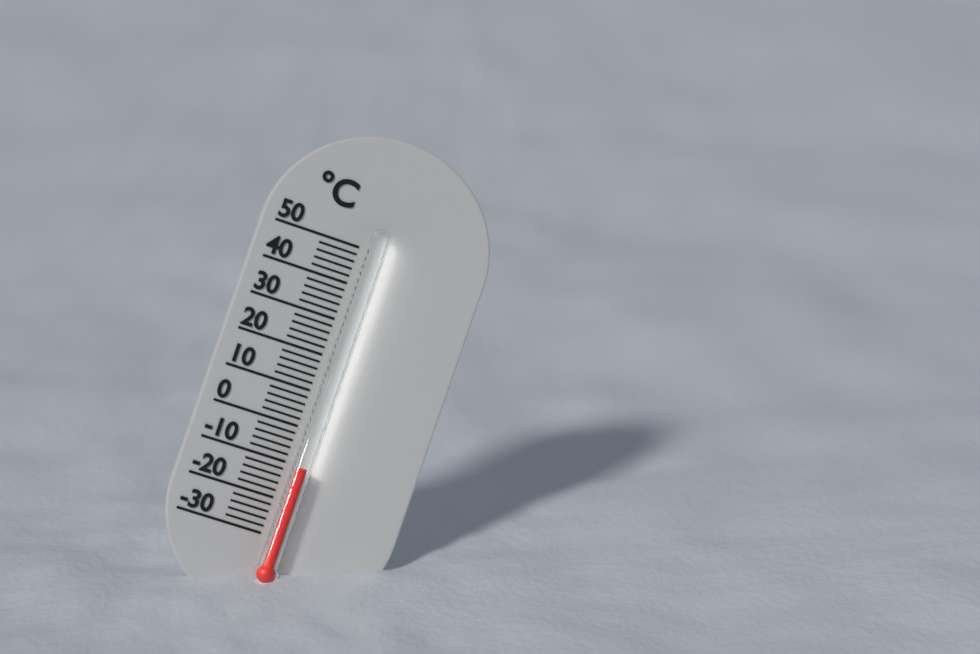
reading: -10 °C
